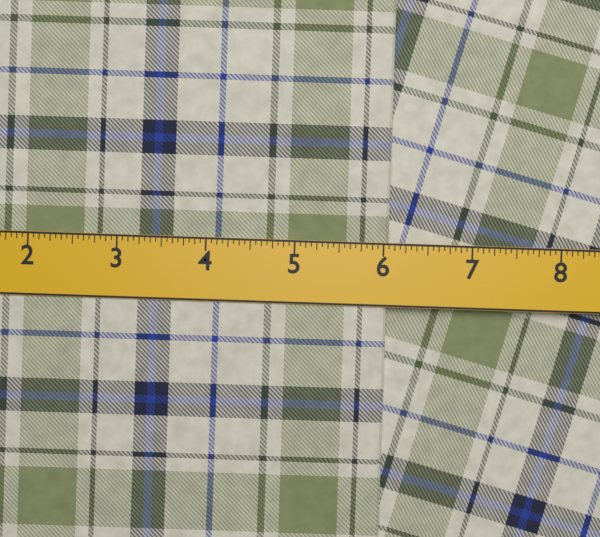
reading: 6.0625 in
